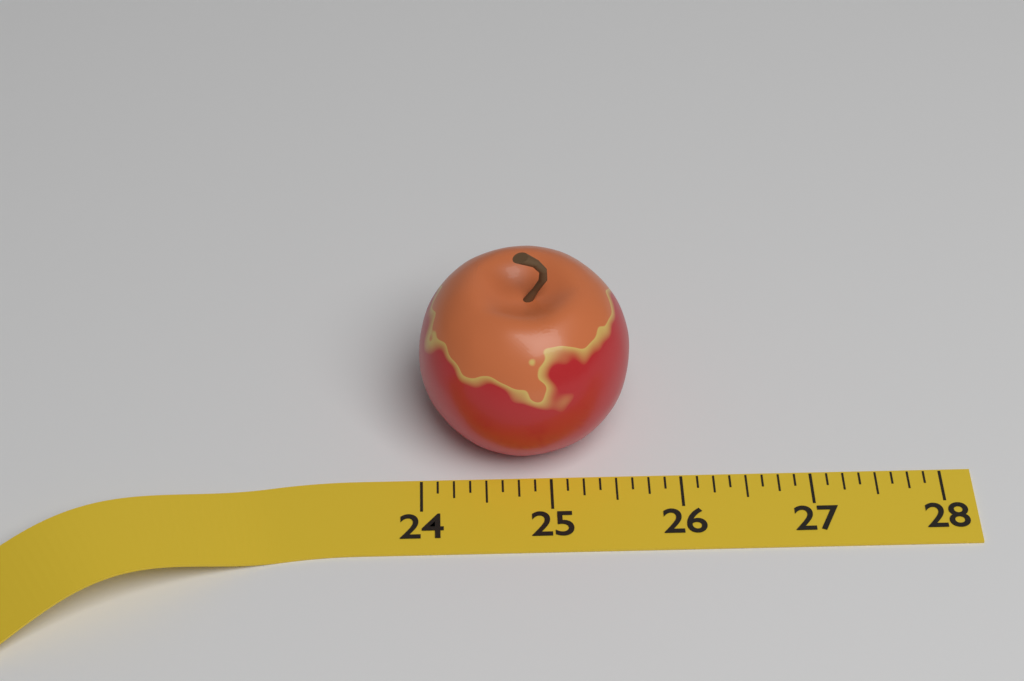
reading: 25.625 (no unit)
